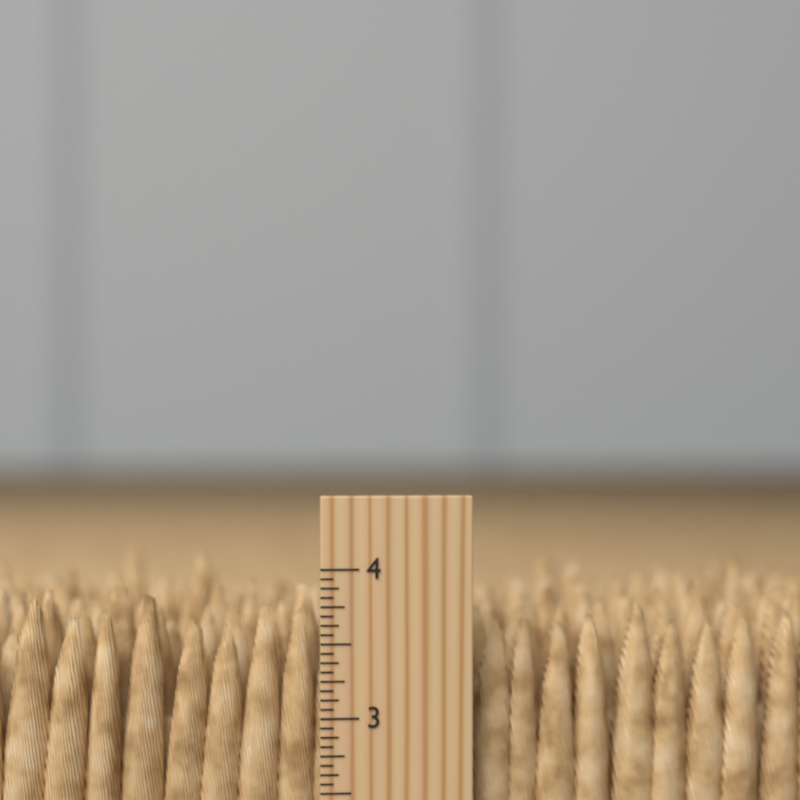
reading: 3.9375 inch
